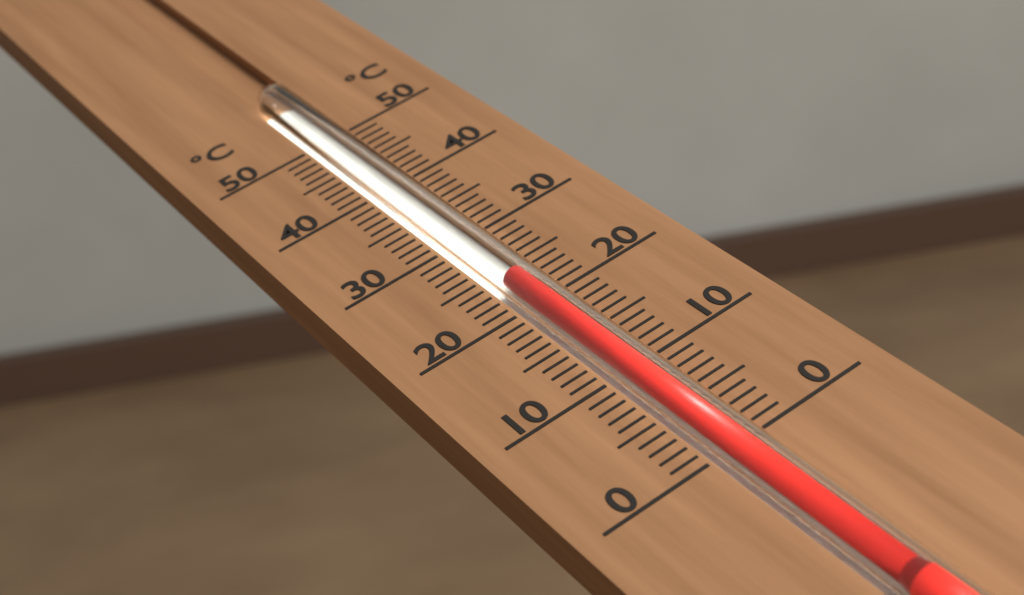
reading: 23 °C
